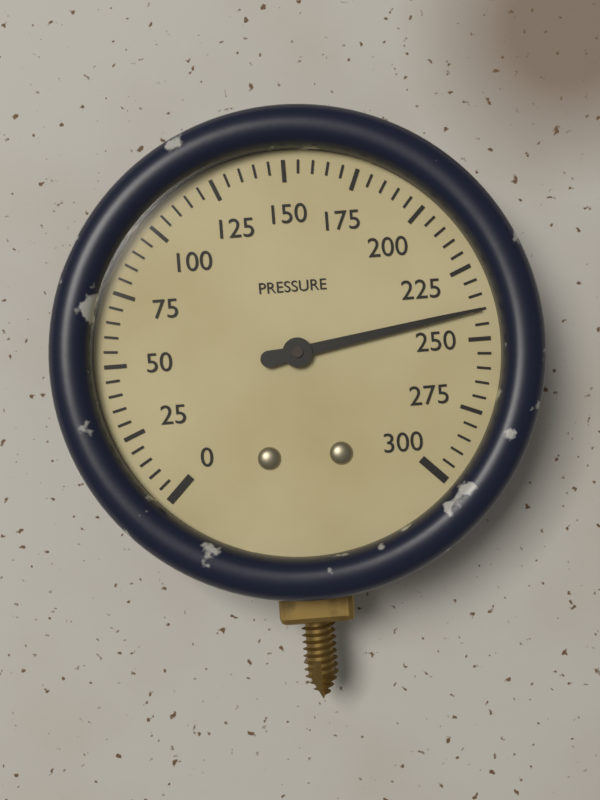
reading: 240 (no unit)
